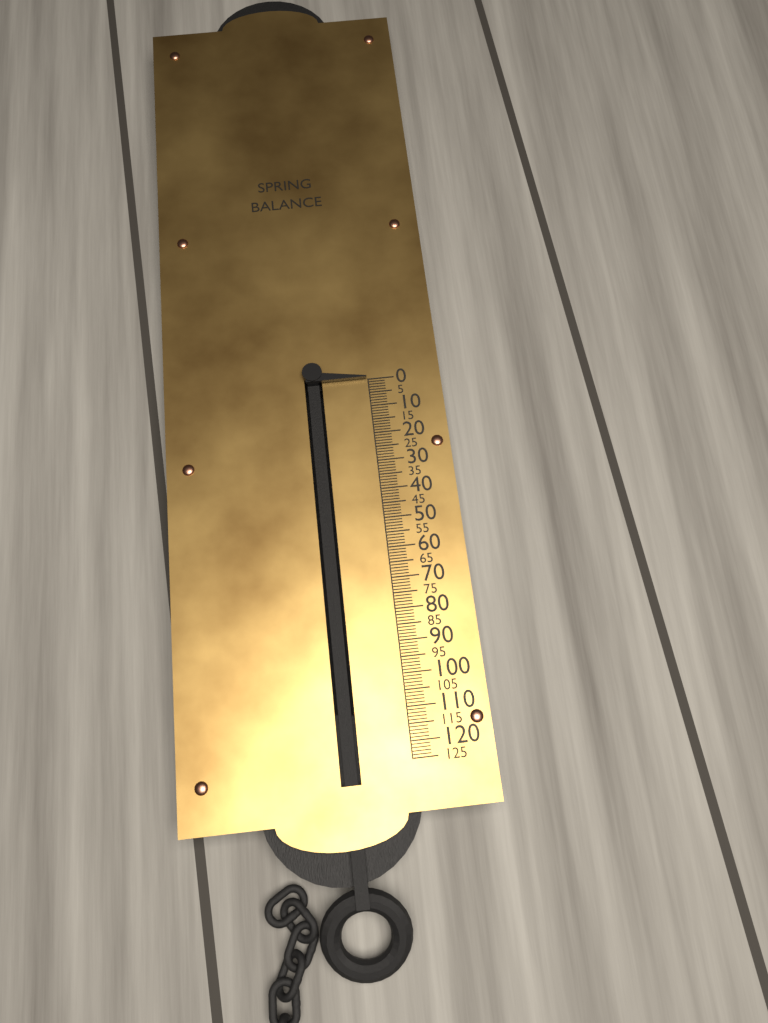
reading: 0 (no unit)
